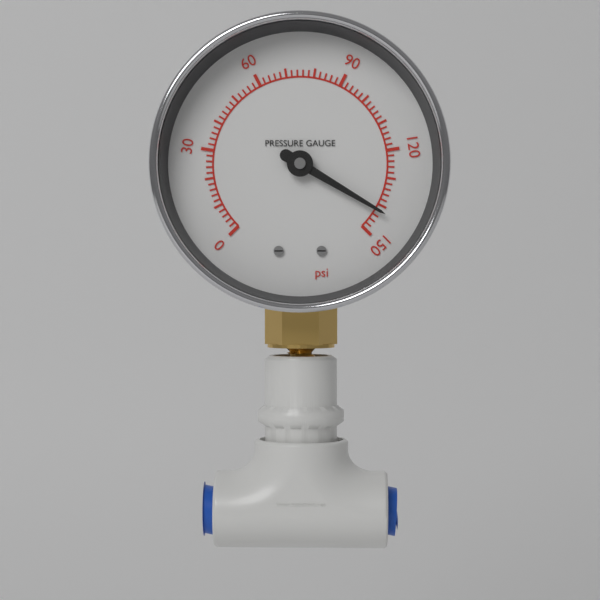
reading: 142 psi
